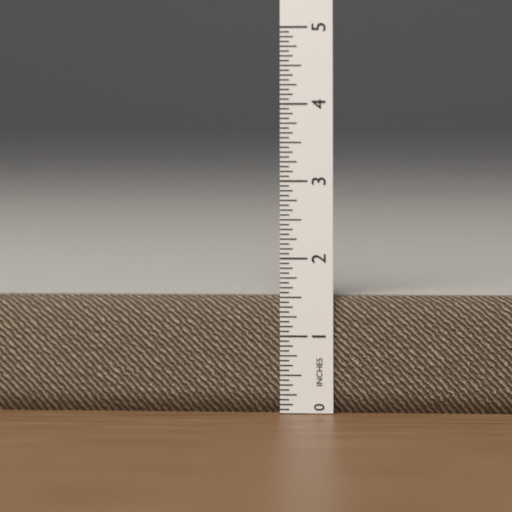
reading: 1.5000 in
